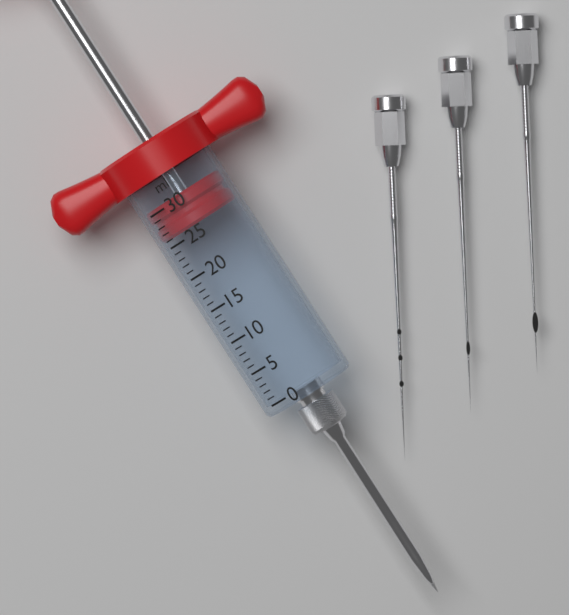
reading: 26 ml
